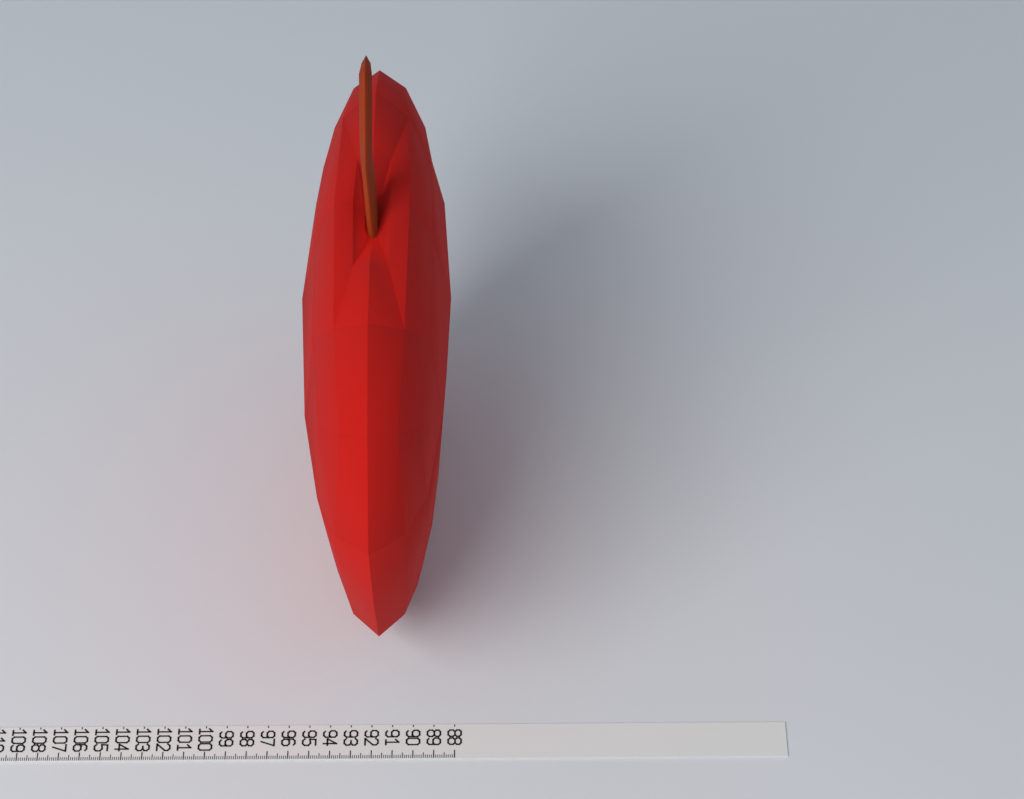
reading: 95.1 (no unit)
